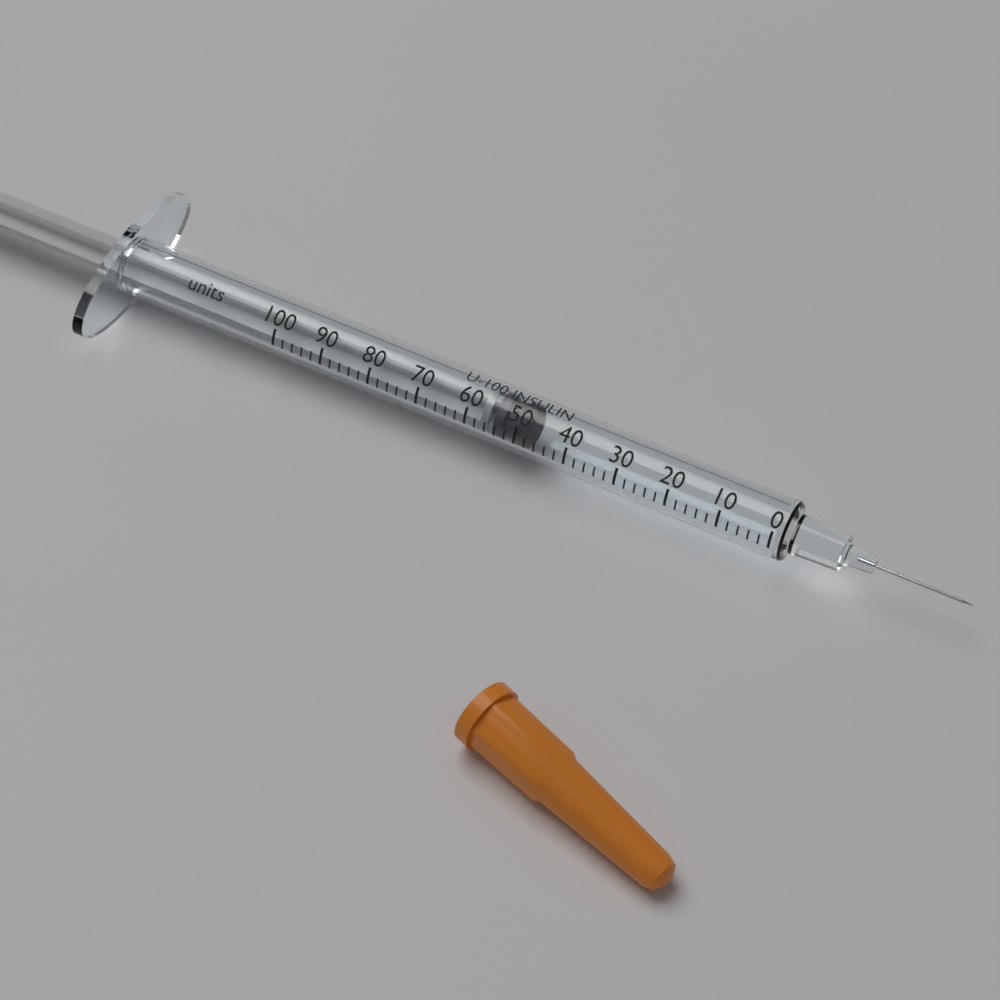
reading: 48 units
